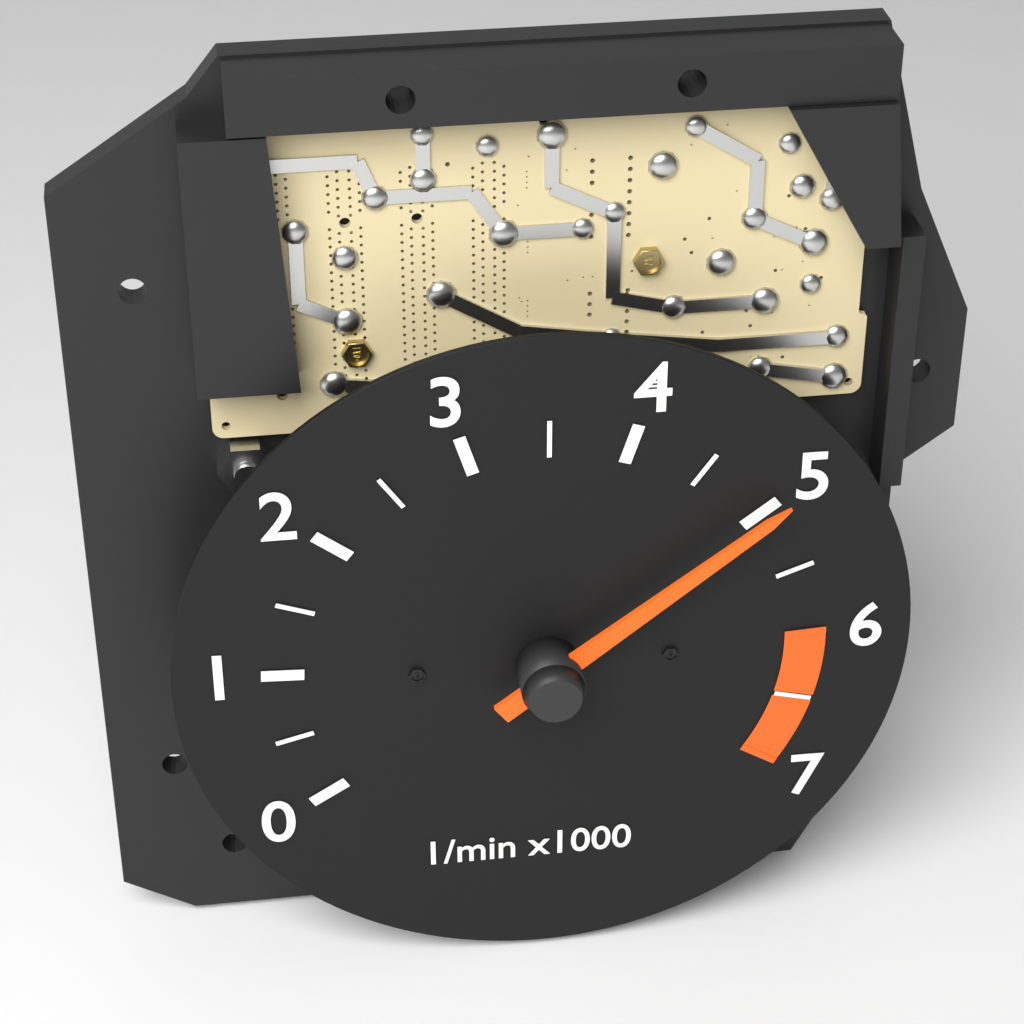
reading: 5000 1/min
